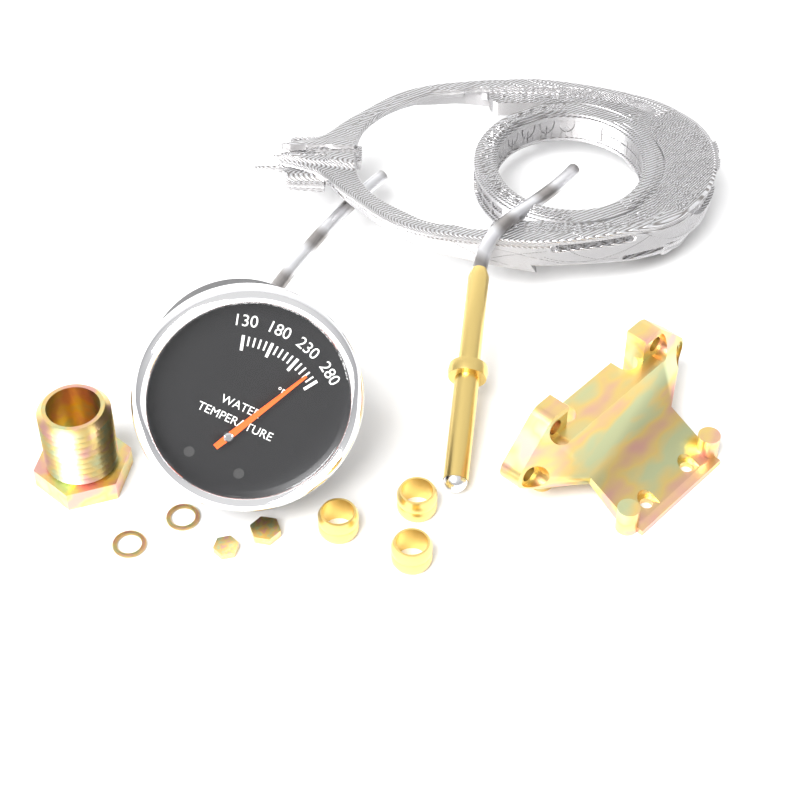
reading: 260 °F
